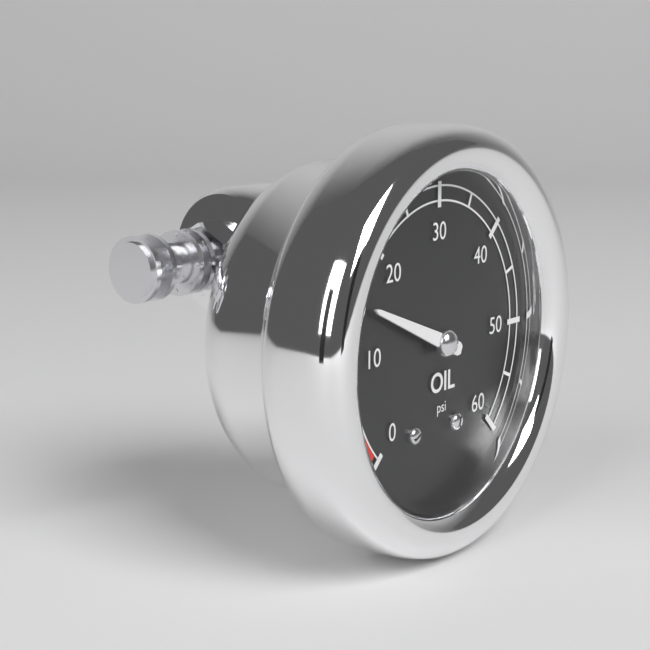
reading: 15 psi
